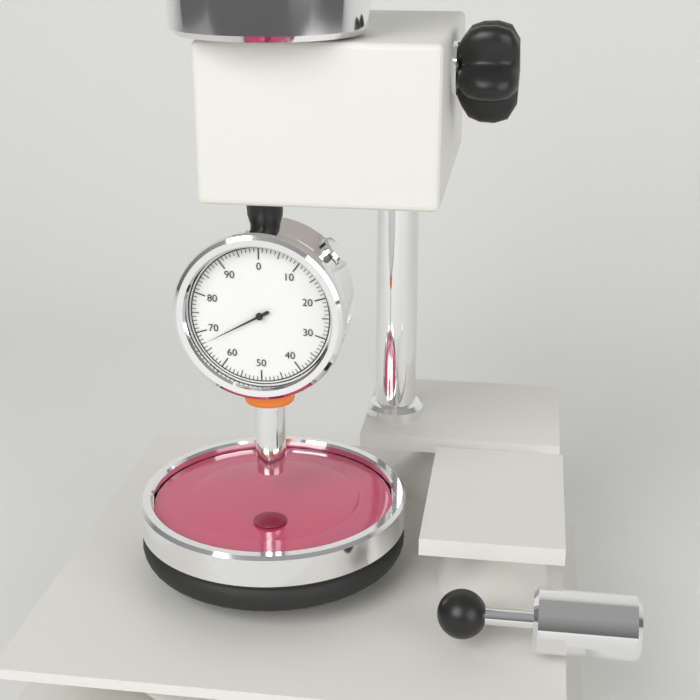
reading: 67 (no unit)
